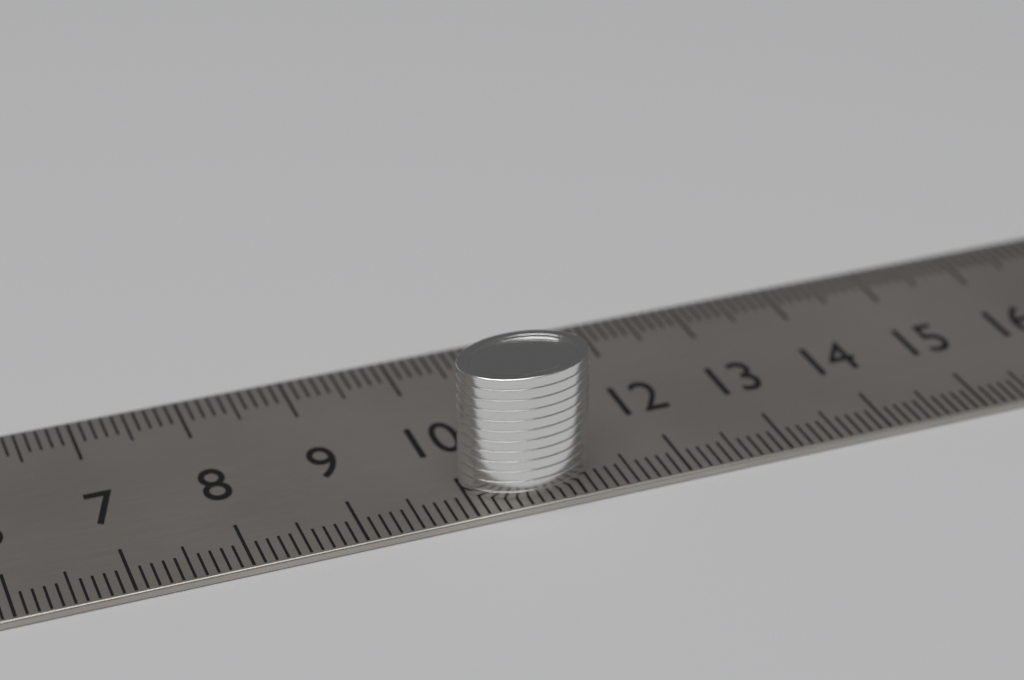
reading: 11.2 cm
